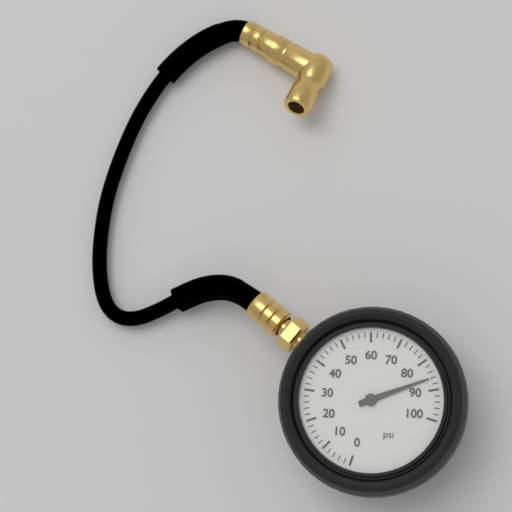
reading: 86 psi
